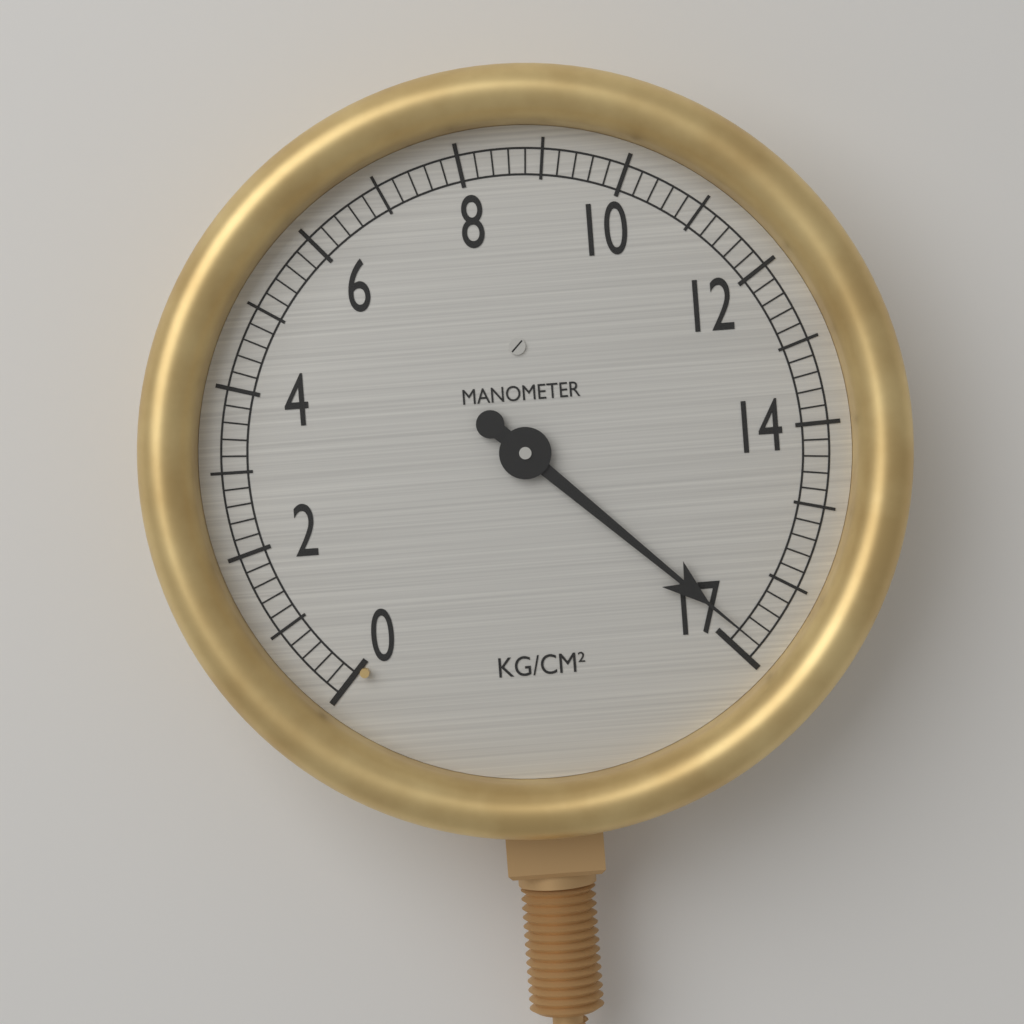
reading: 16.8 kg/cm²
